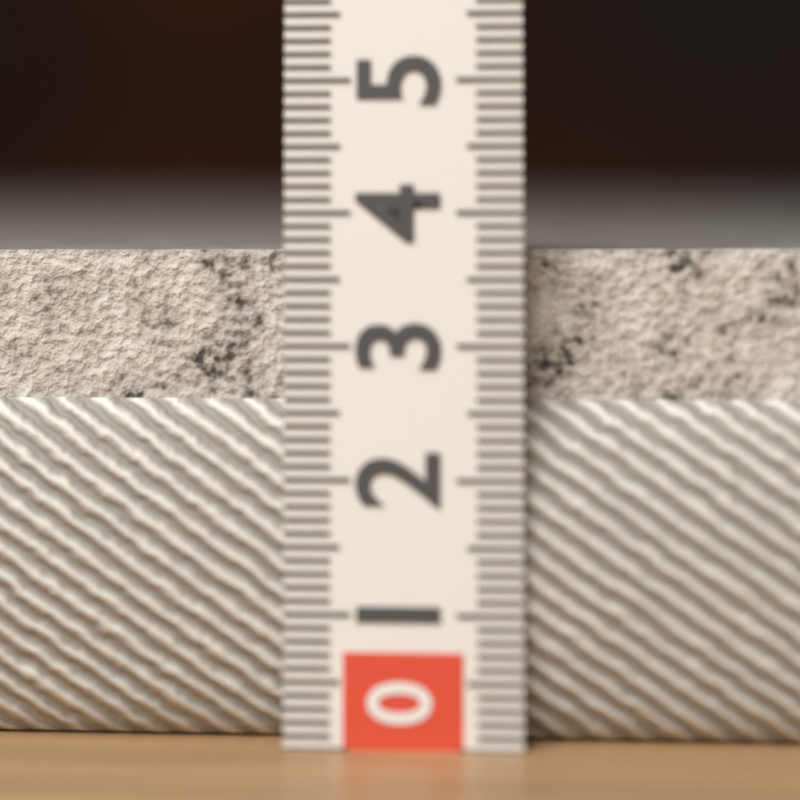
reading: 3.8 (no unit)
